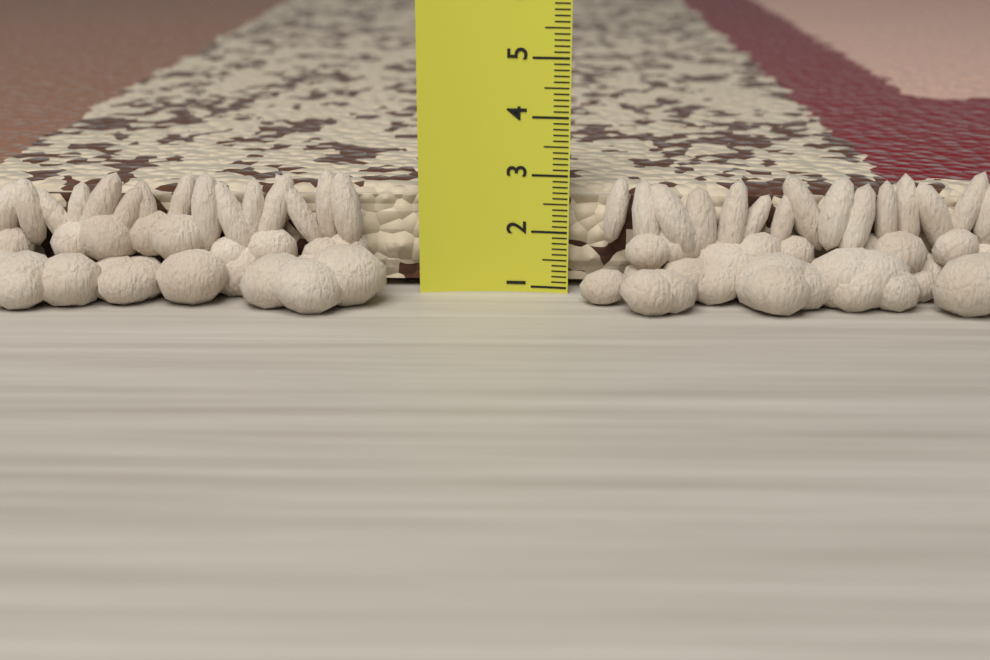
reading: 2.7 (no unit)
